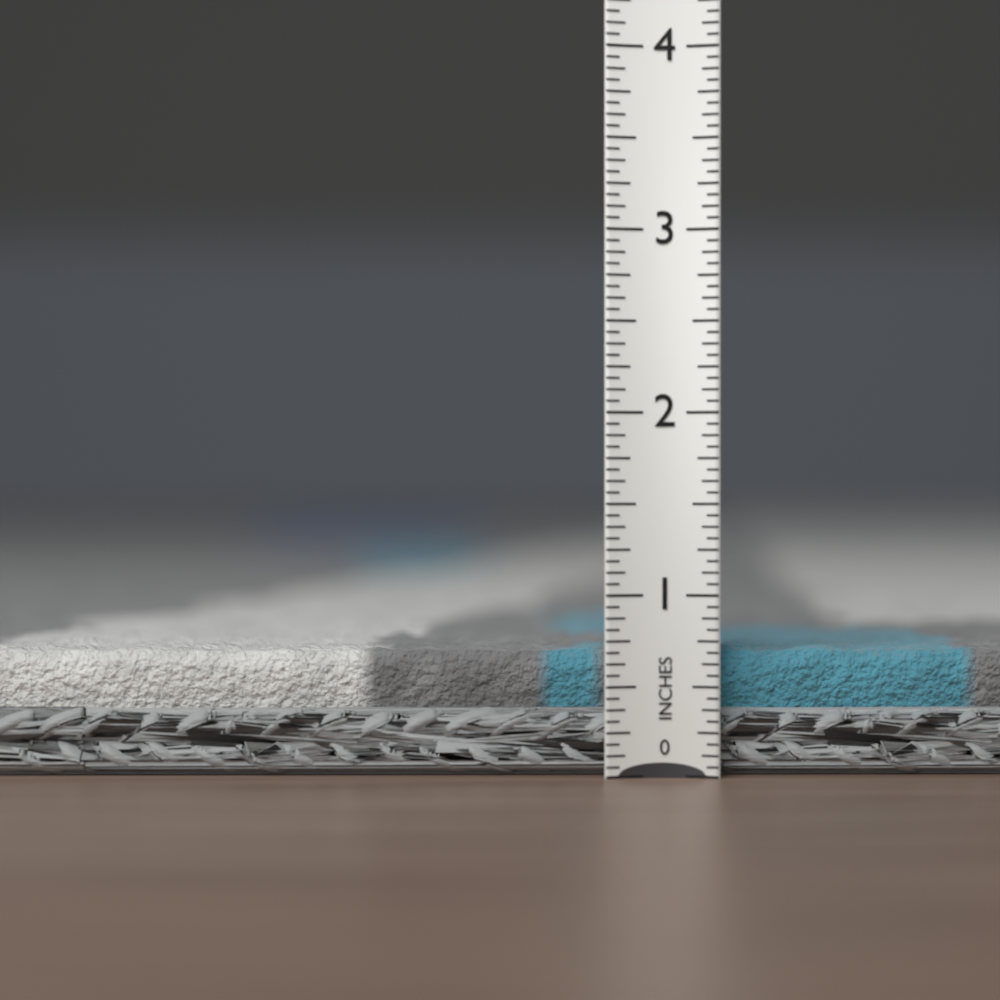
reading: 0.7500 in
